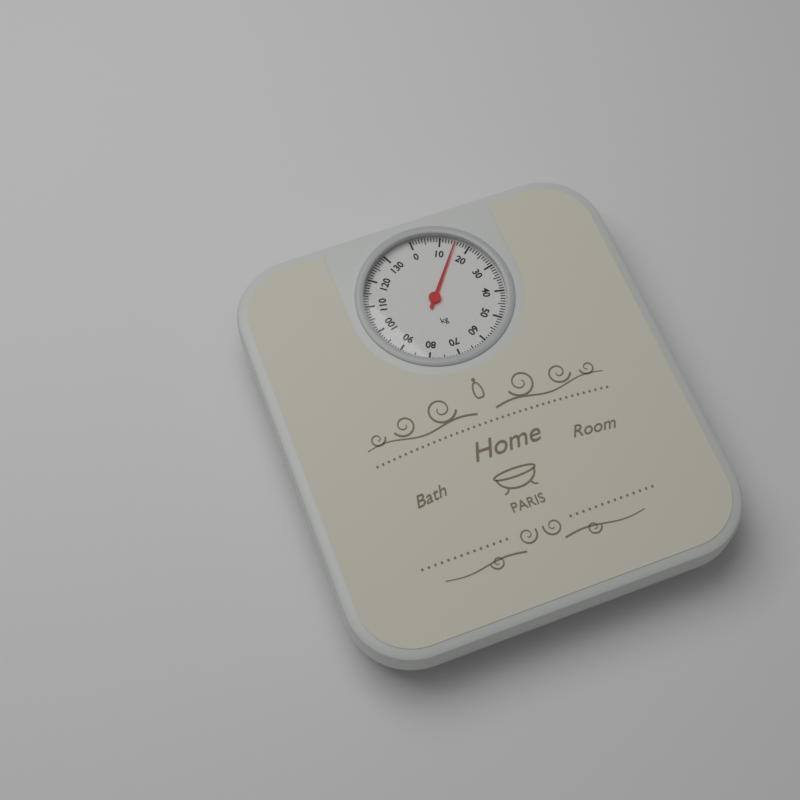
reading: 15 kg
